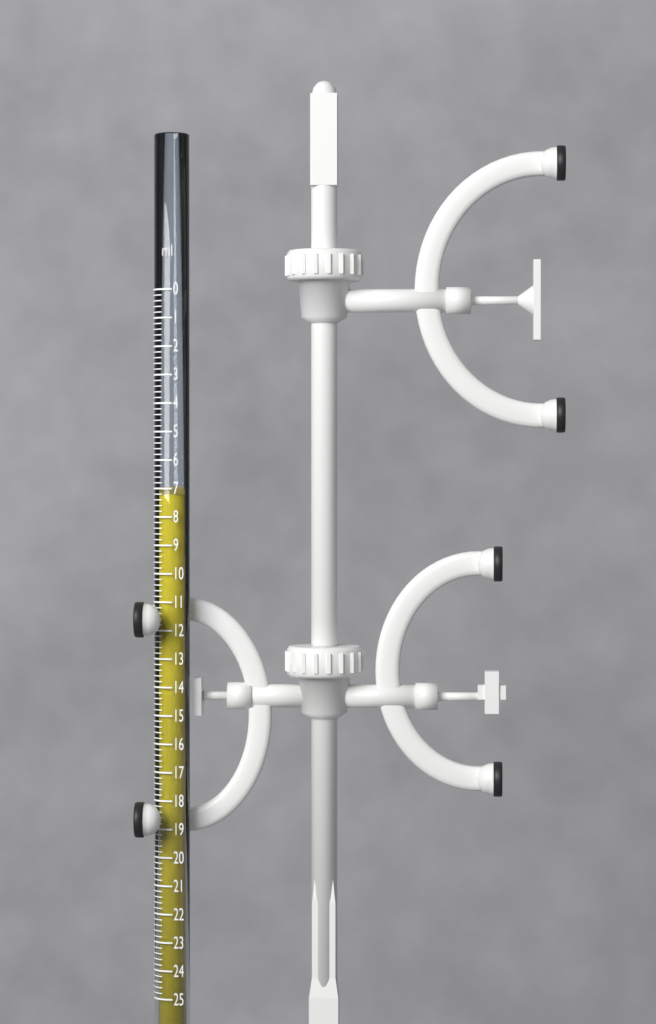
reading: 7.2 ml
